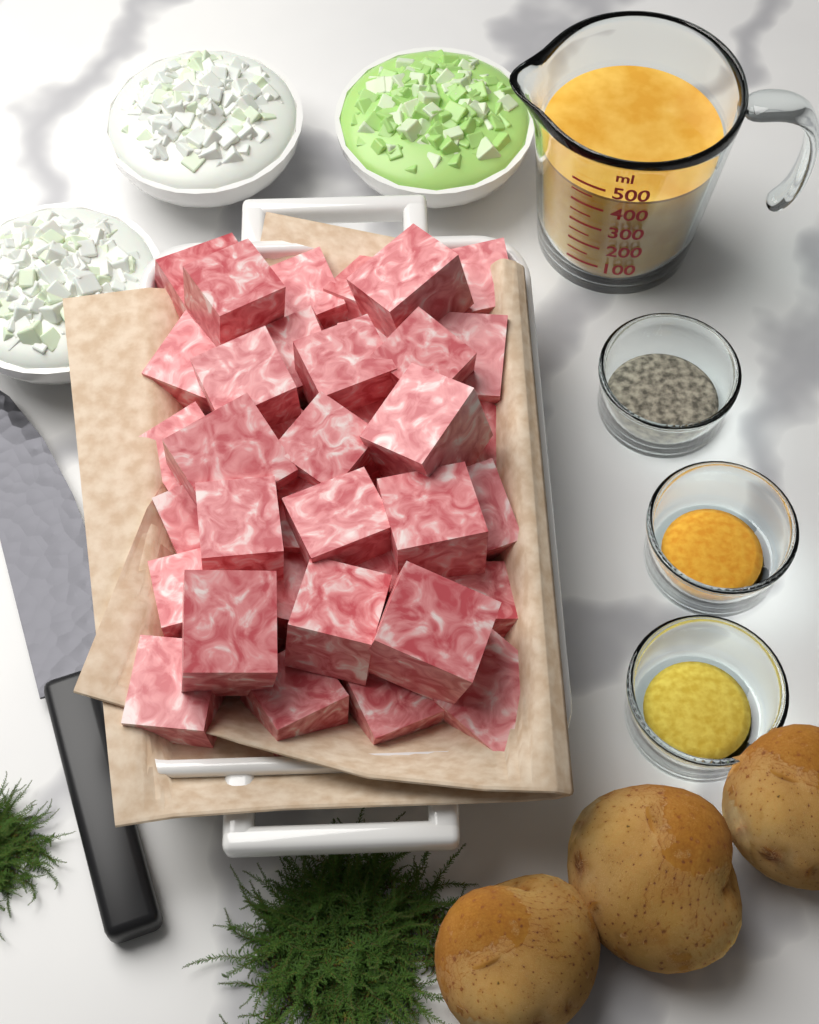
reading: 450 ml
